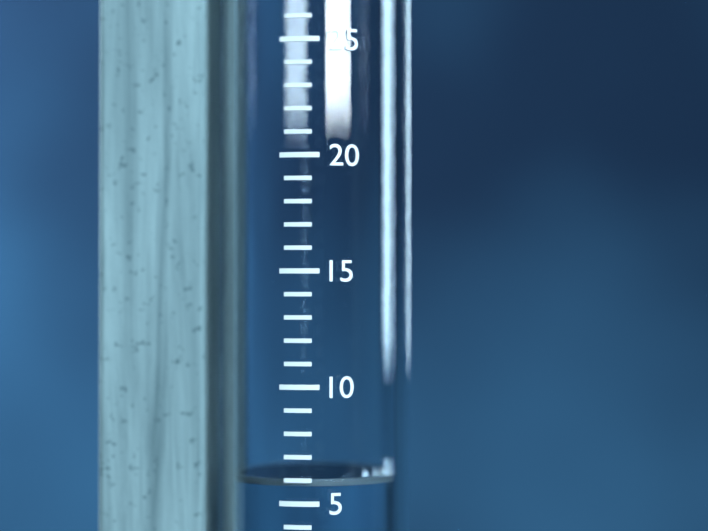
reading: 6 mm
